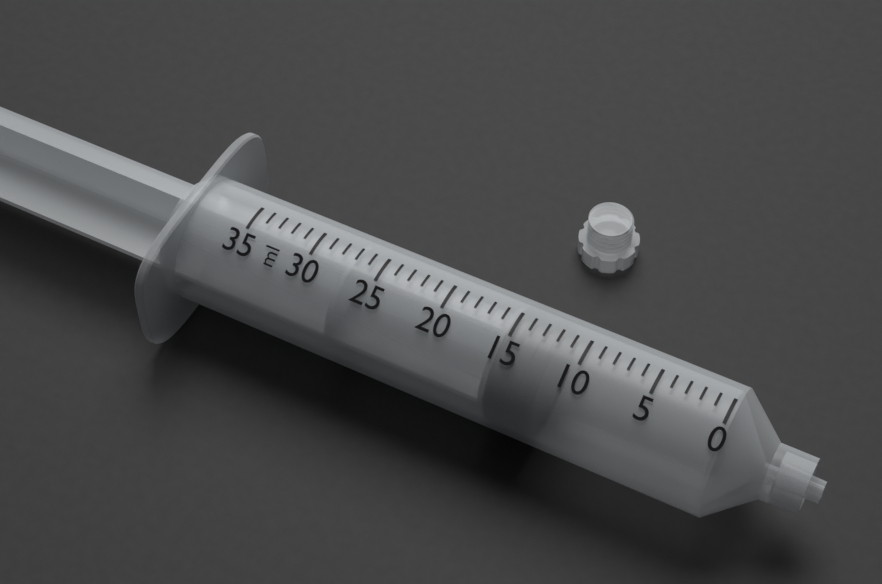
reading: 12 ml
